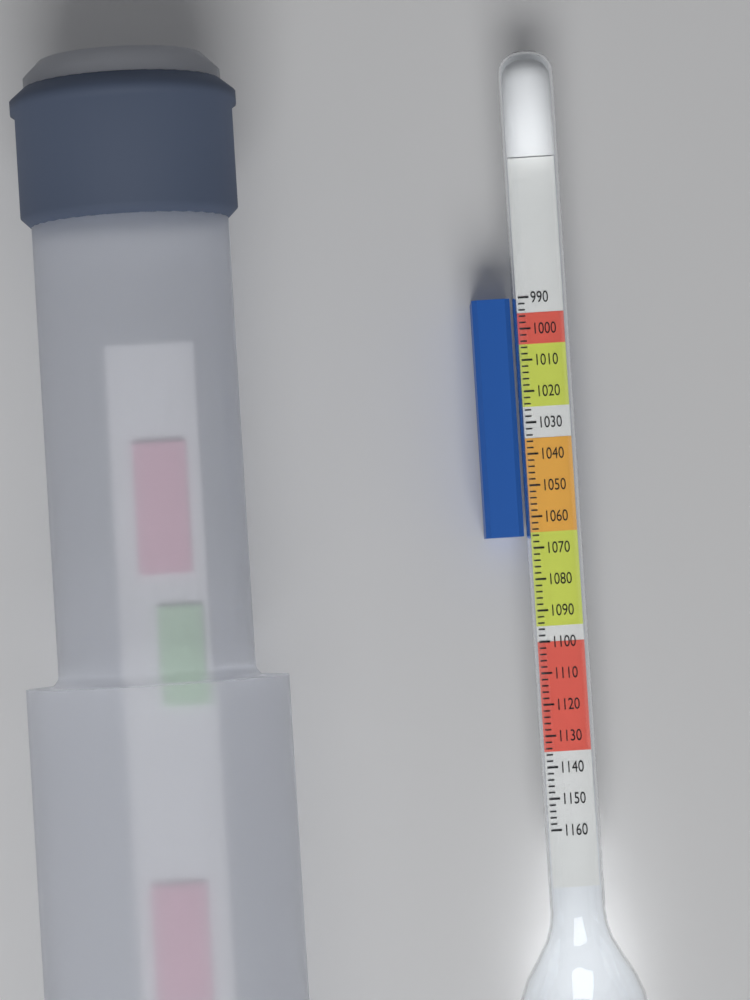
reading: 1066 (no unit)
